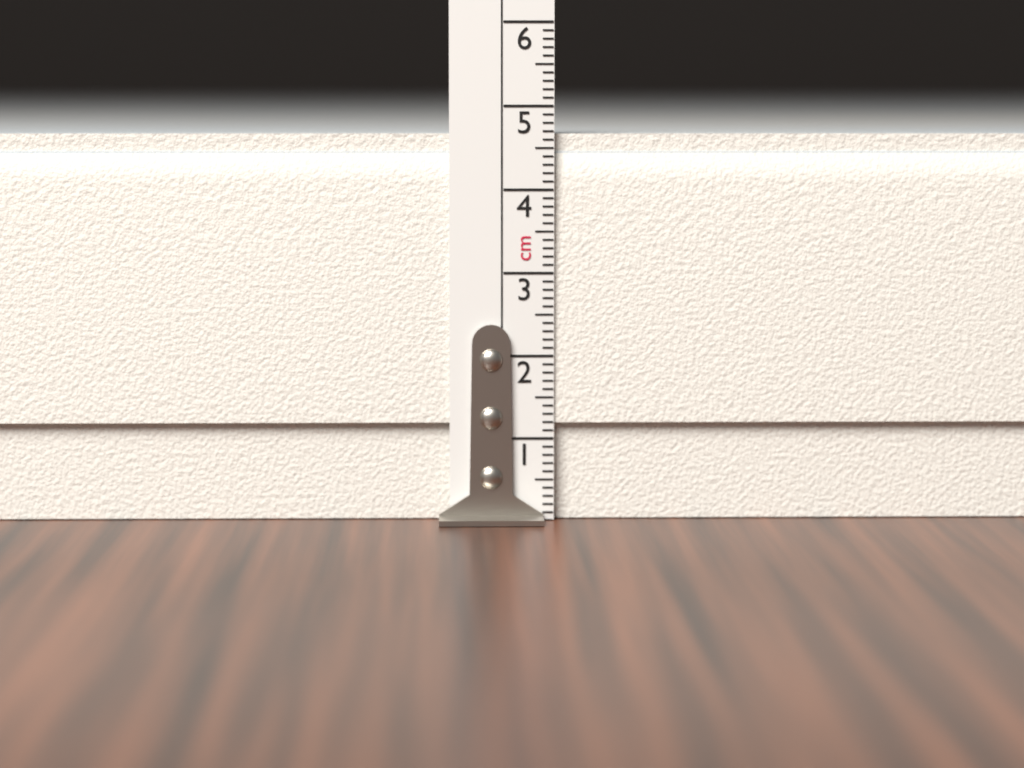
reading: 4.7 cm
